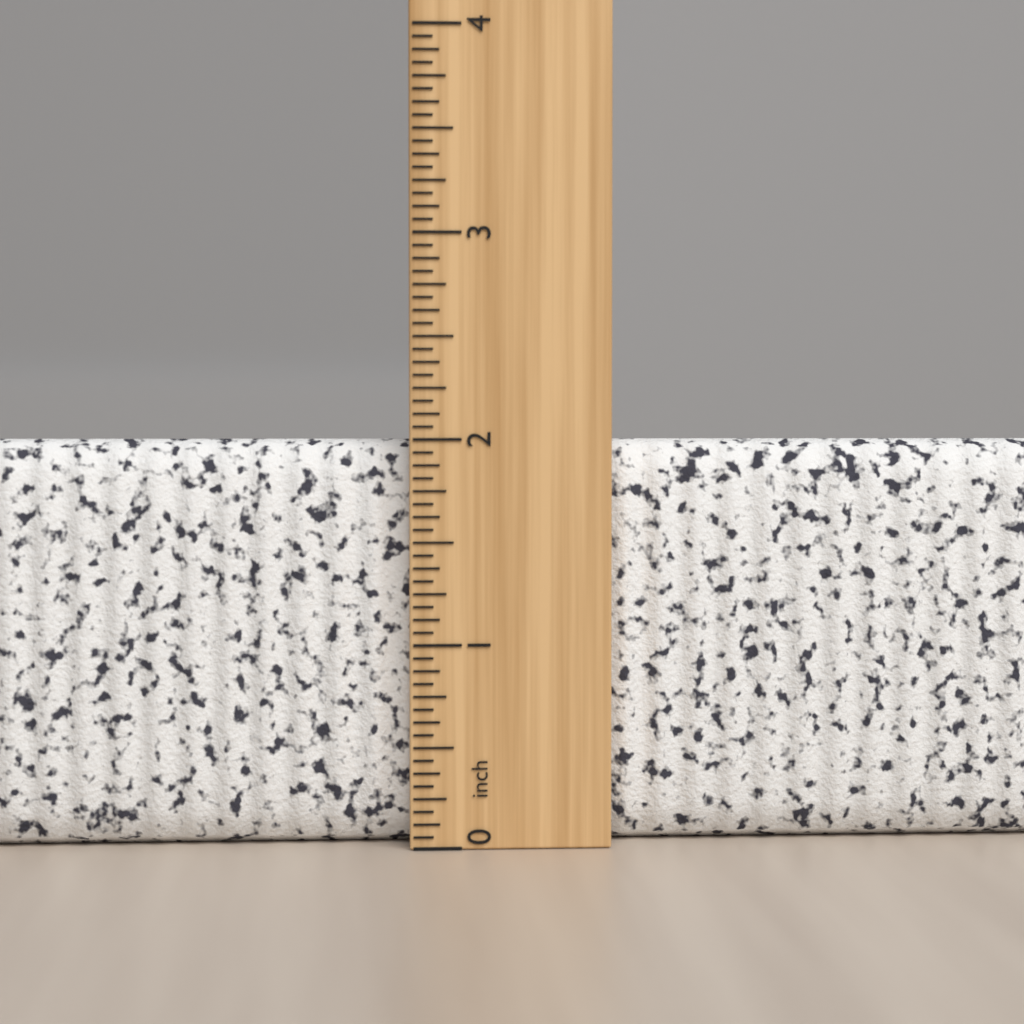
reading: 2.0000 inch
